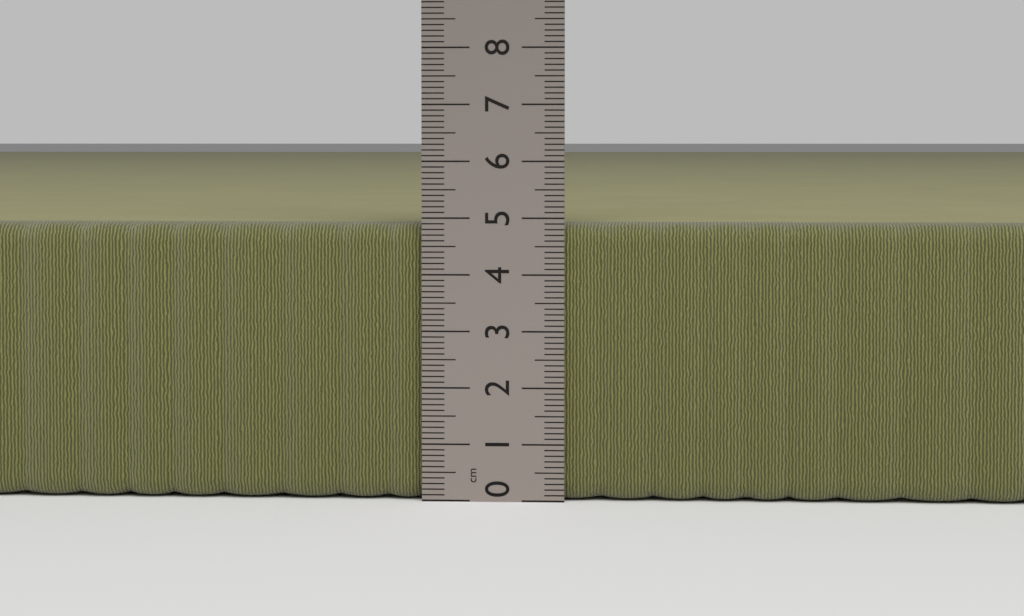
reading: 4.9 cm
